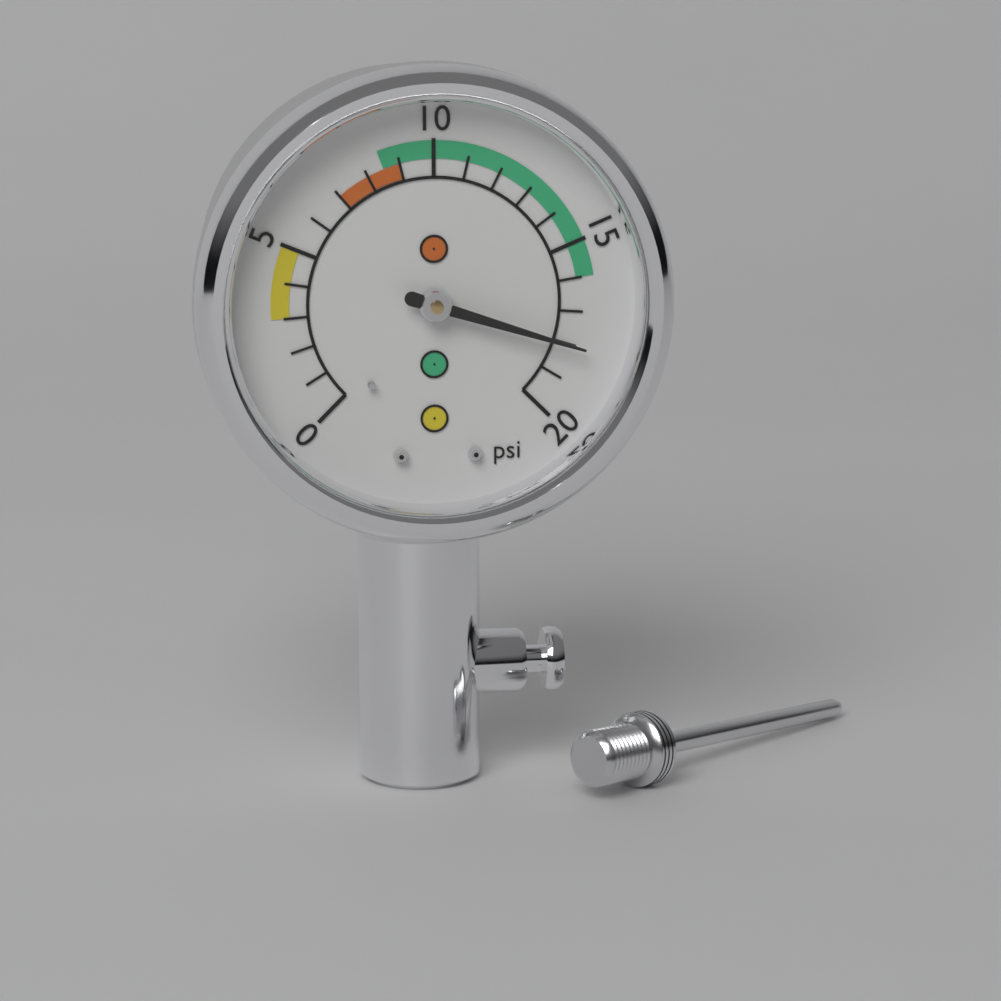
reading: 18 psi
